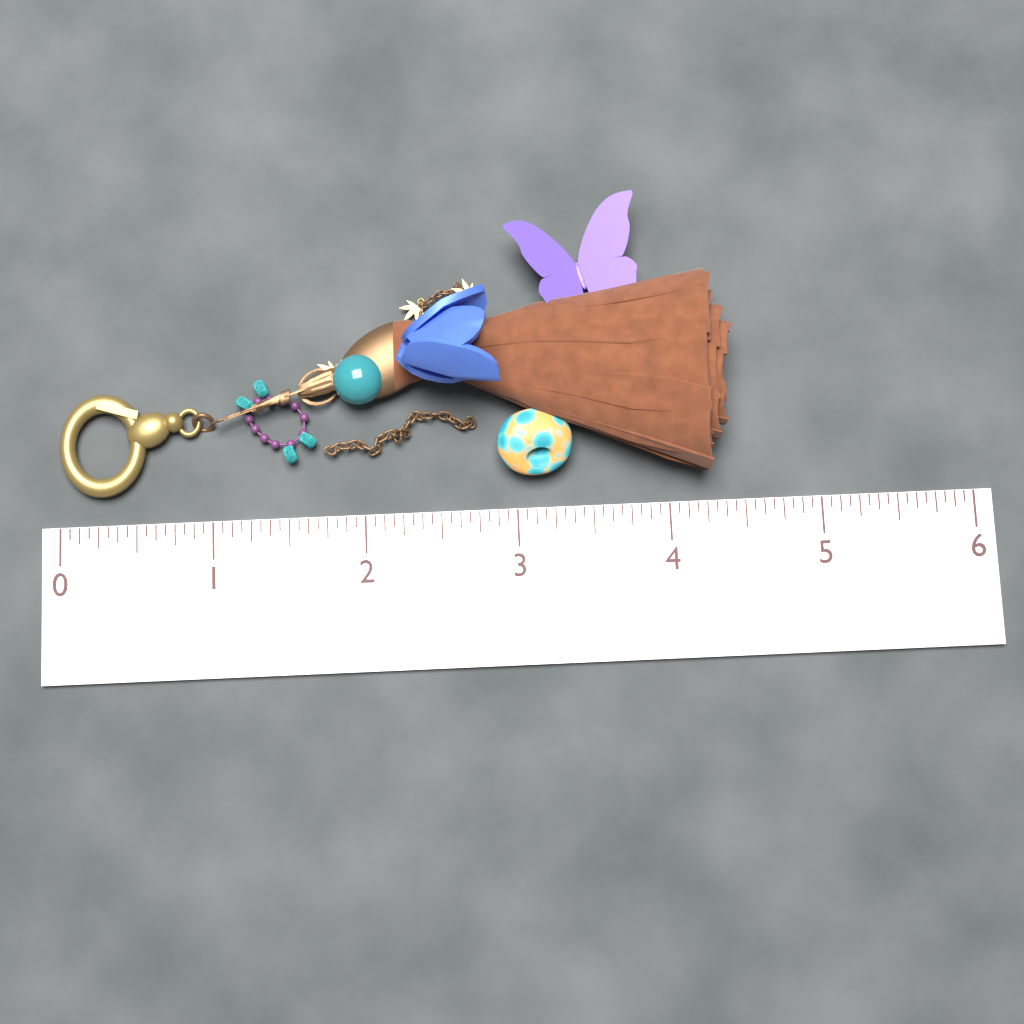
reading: 4.4375 (no unit)
